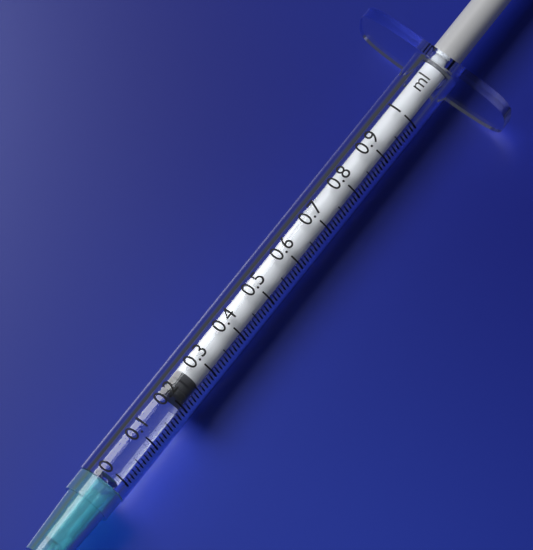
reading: 0.21 ml
